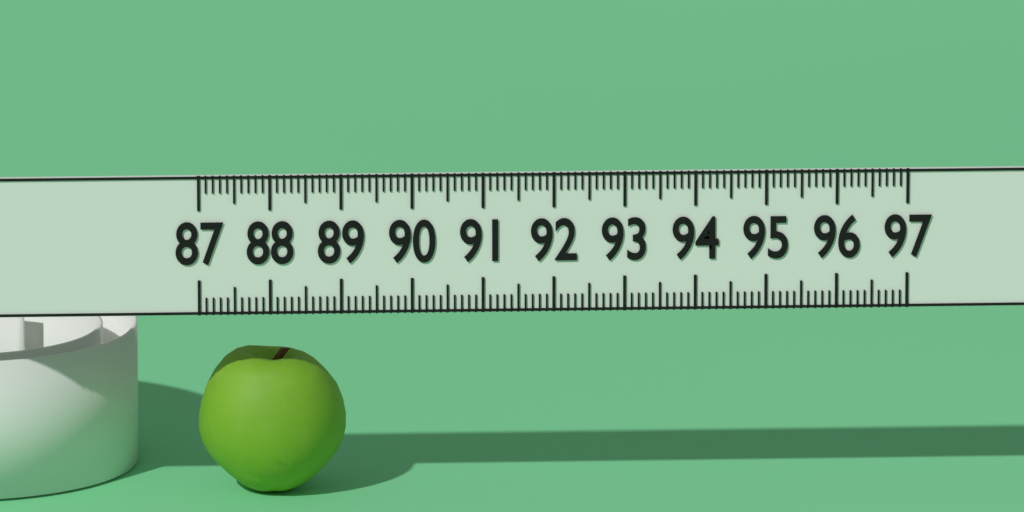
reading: 89.1 (no unit)
